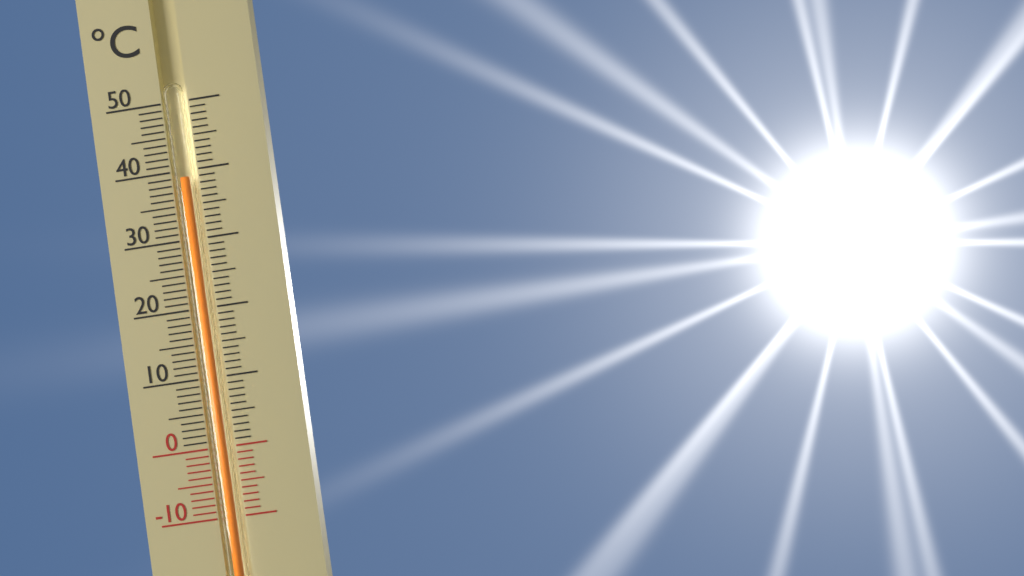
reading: 39 °C
